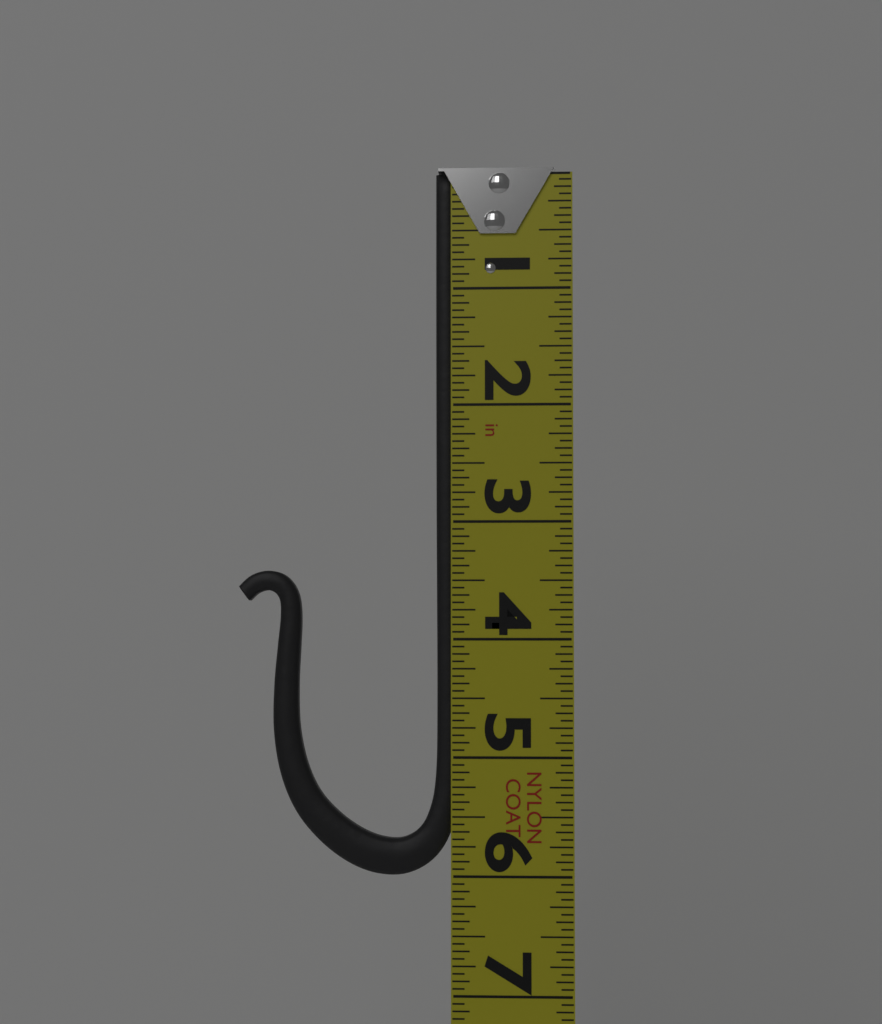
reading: 6.0000 in
